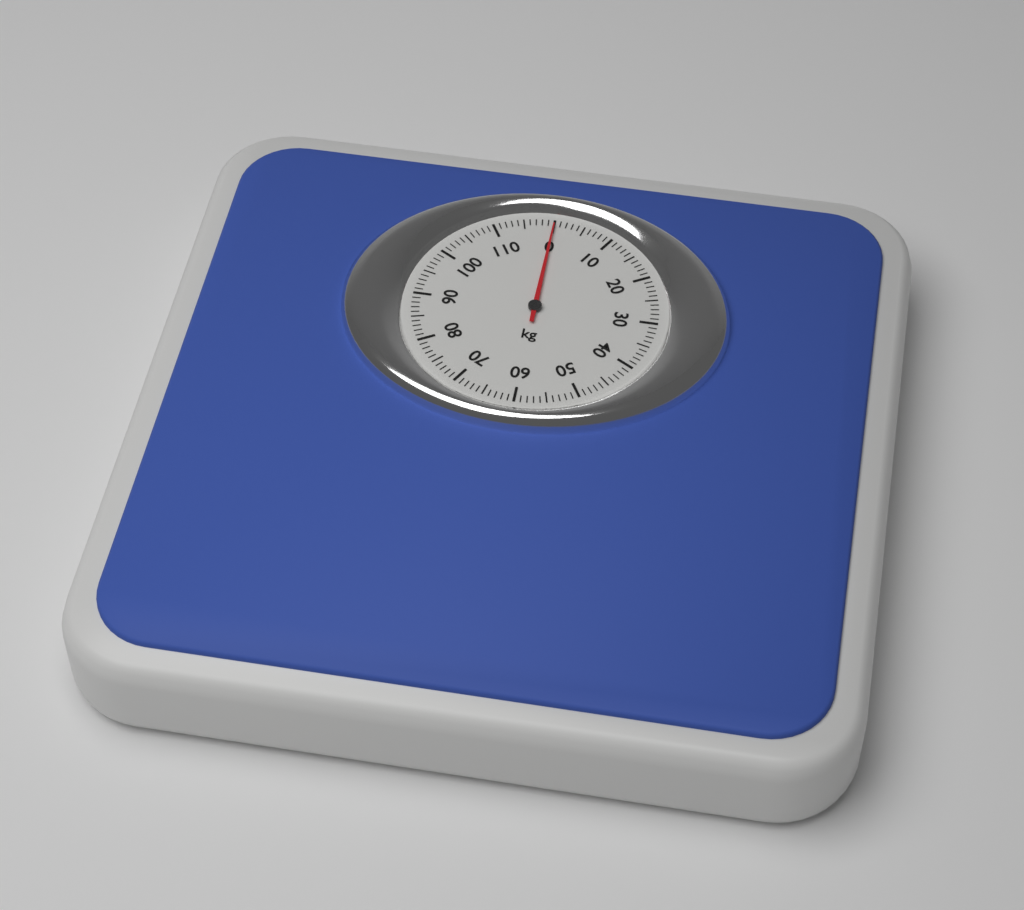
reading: 0 kg
